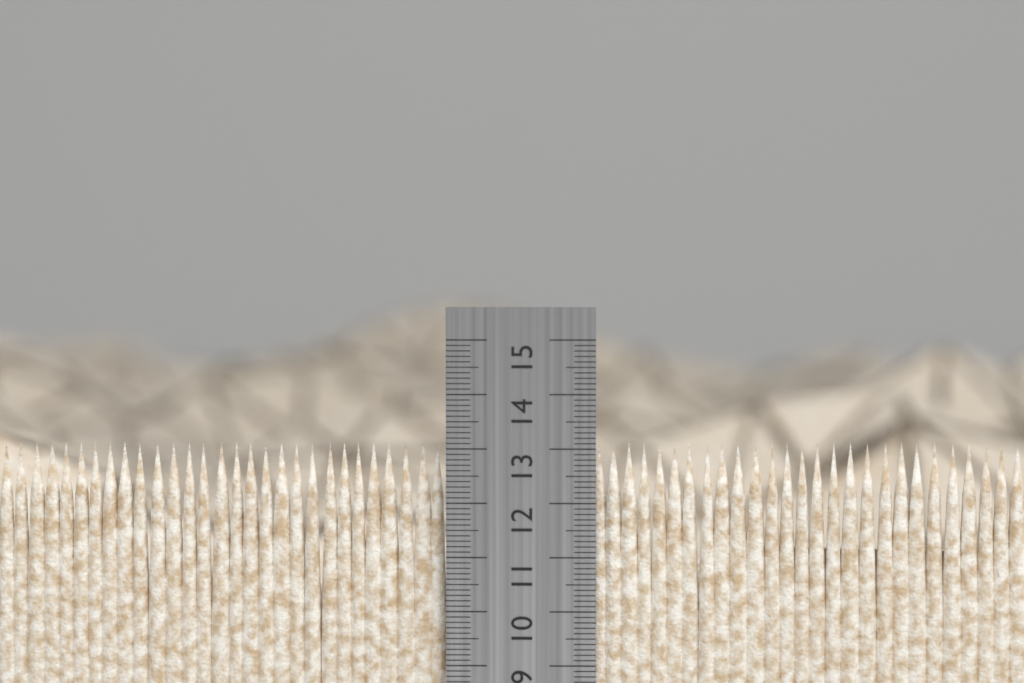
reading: 13.1 cm
